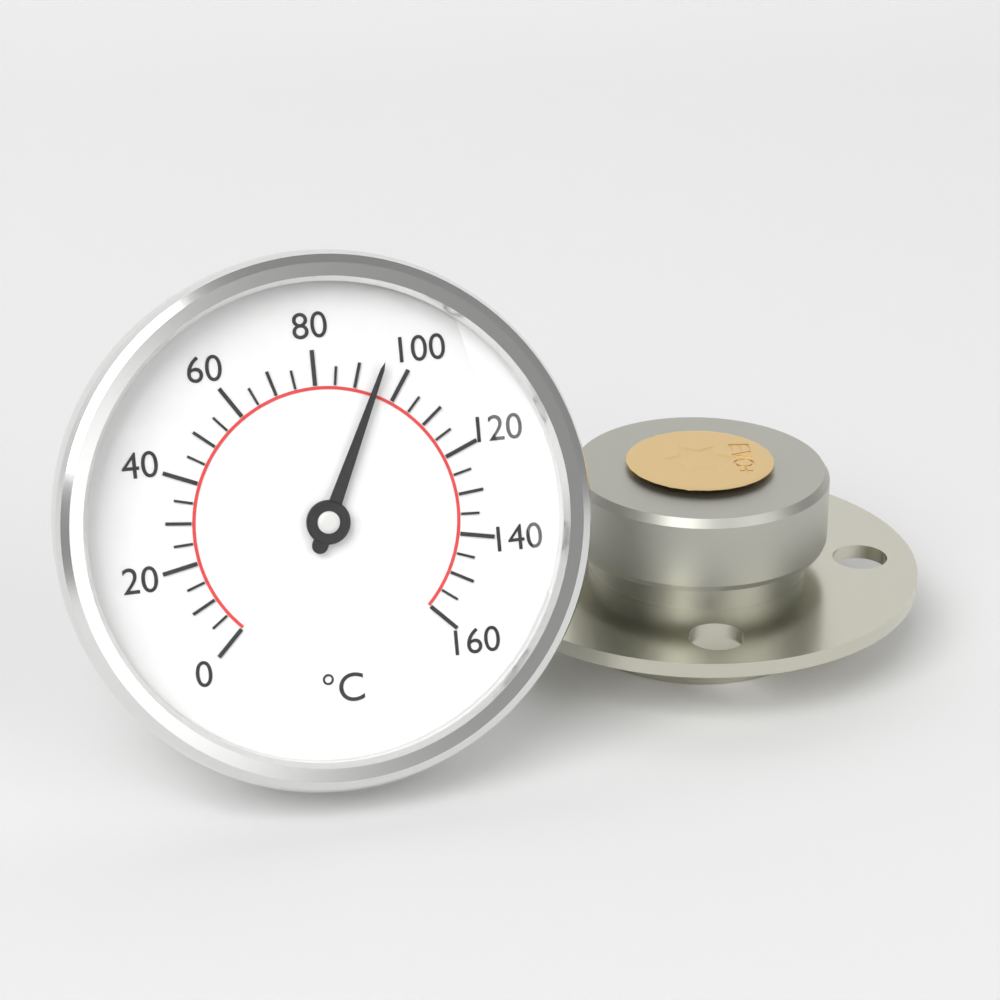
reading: 95 °C
